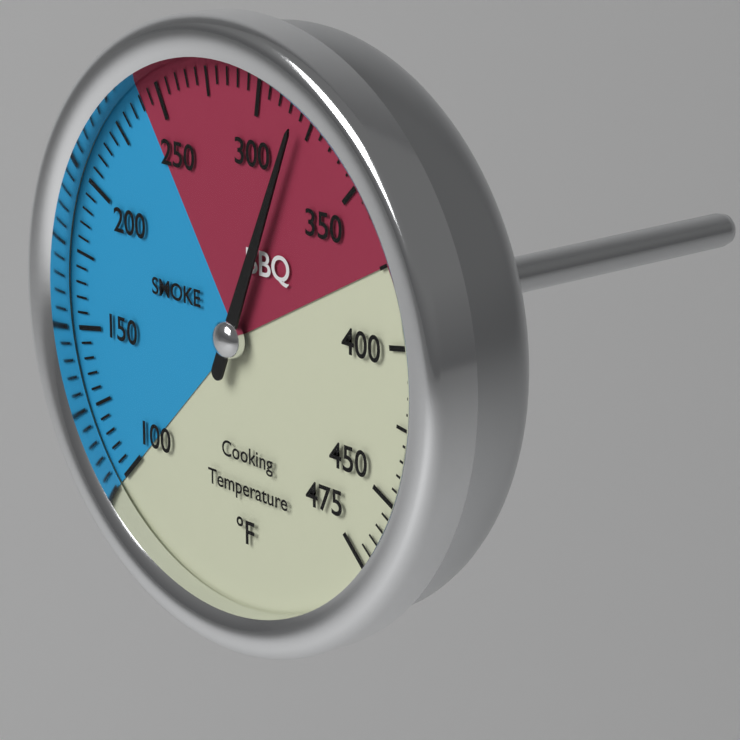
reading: 320 °F
